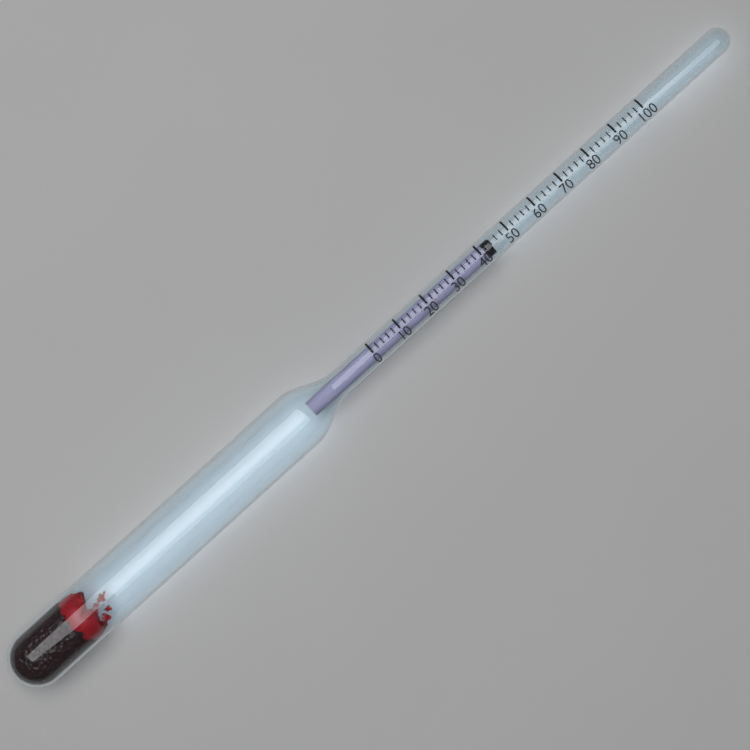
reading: 44 (no unit)
